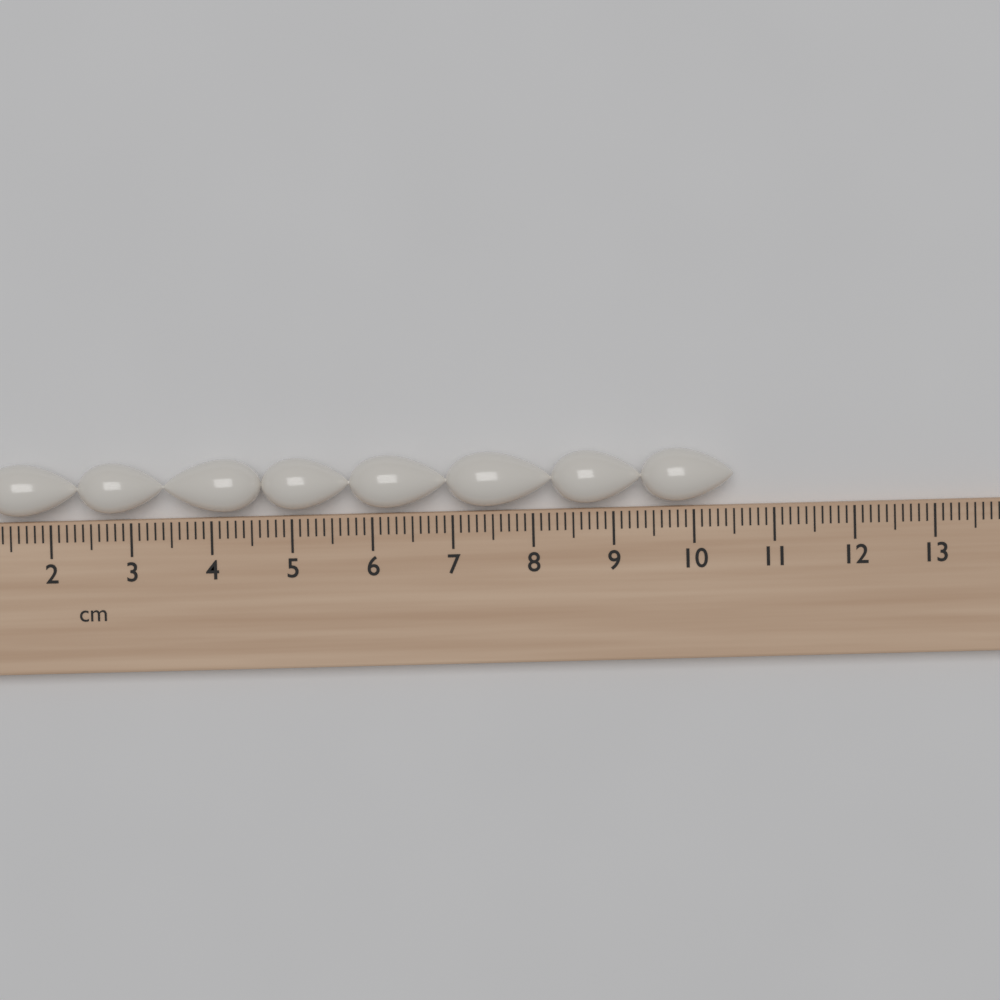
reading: 10.5 cm
